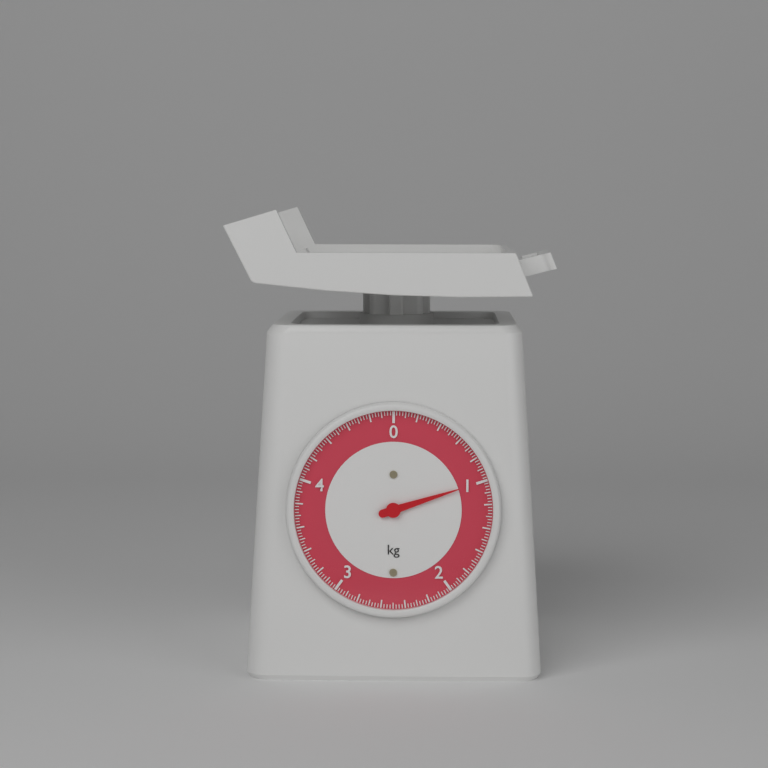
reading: 1.000 kg
